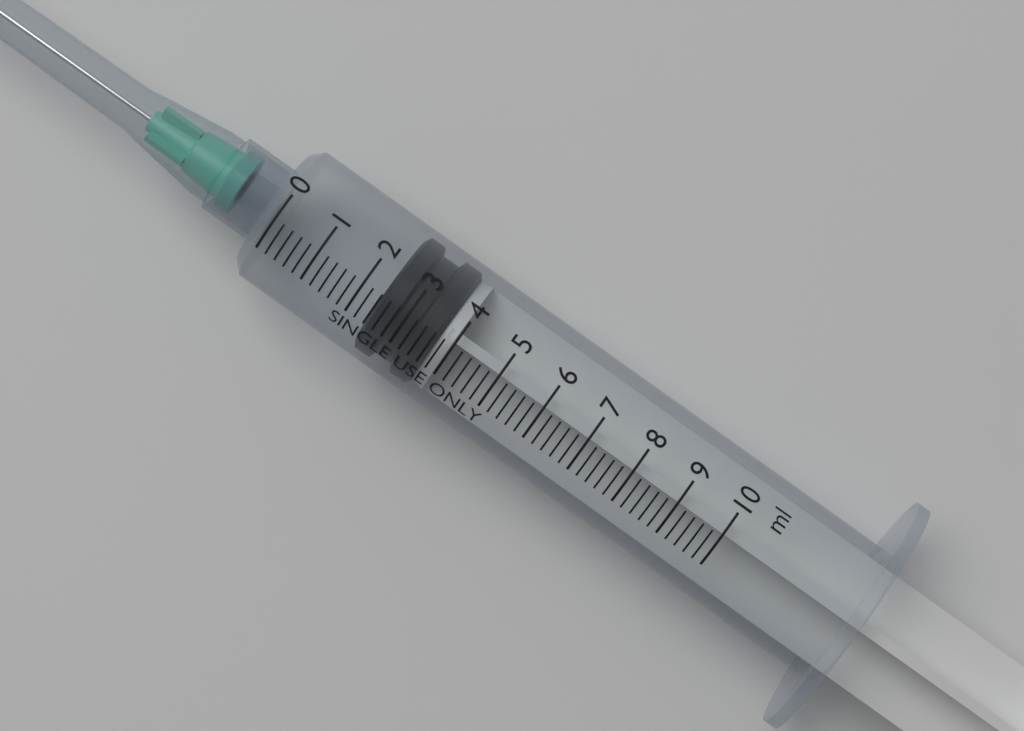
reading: 2.4 ml
